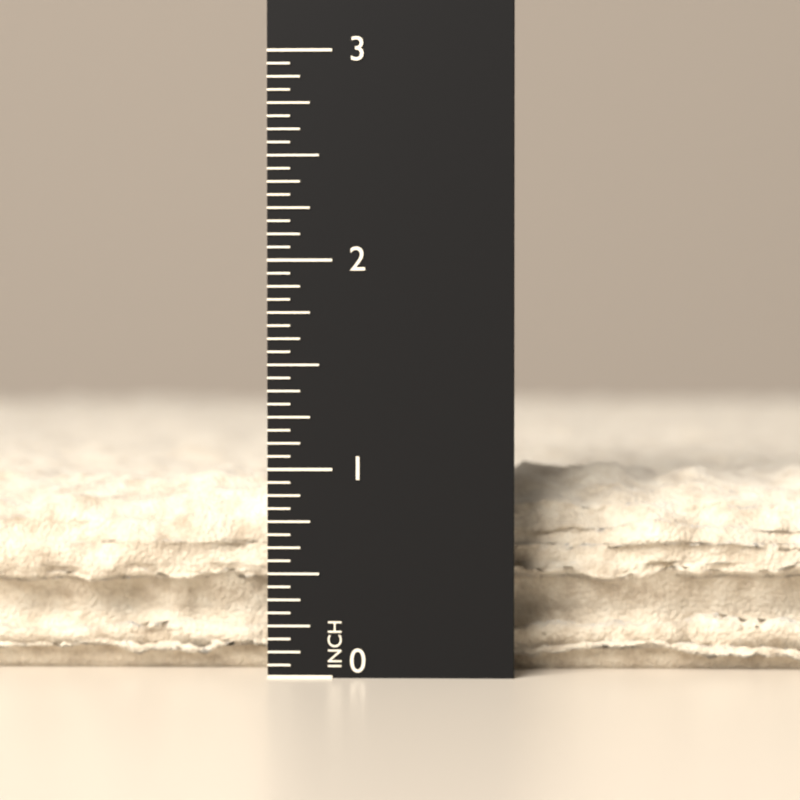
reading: 1.0000 in
